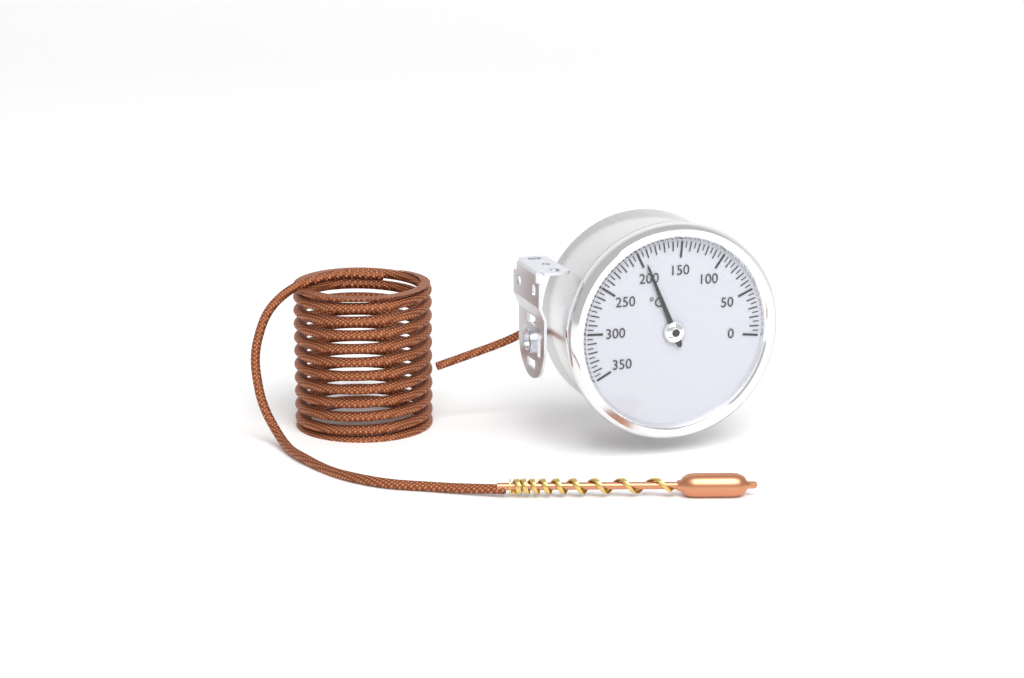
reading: 195 °C
